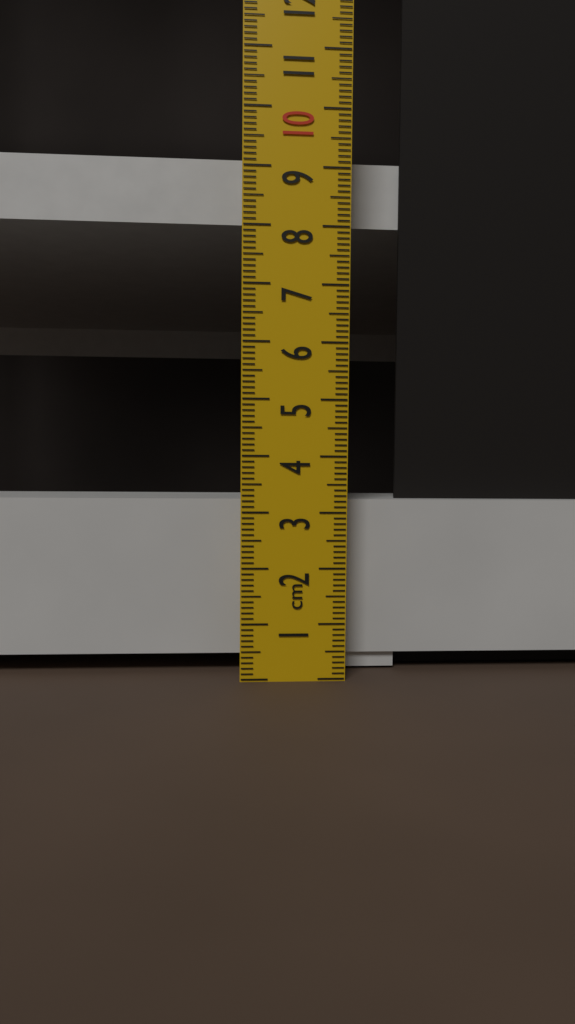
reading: 3.2 cm
